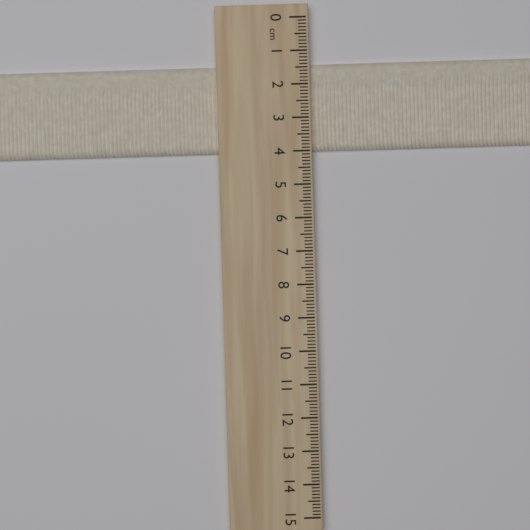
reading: 4.0 cm
